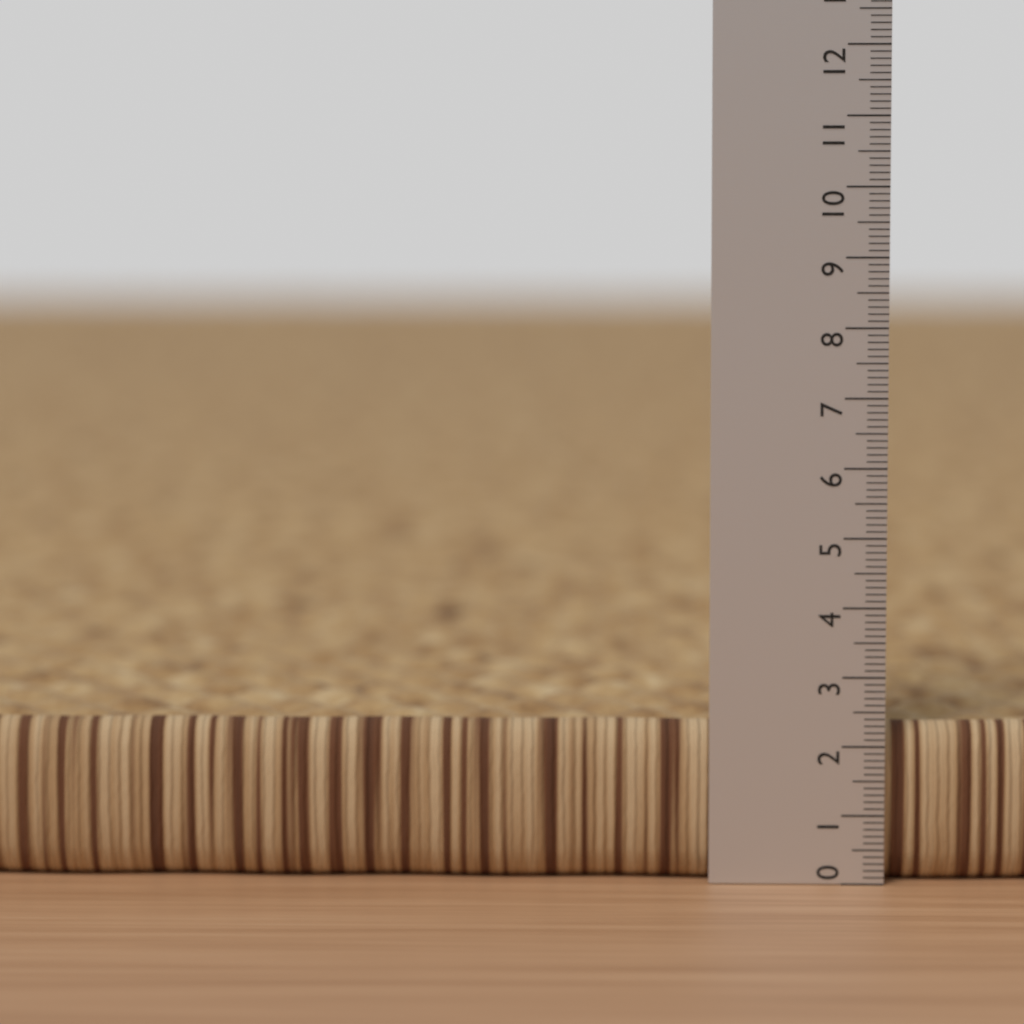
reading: 2.3 (no unit)
